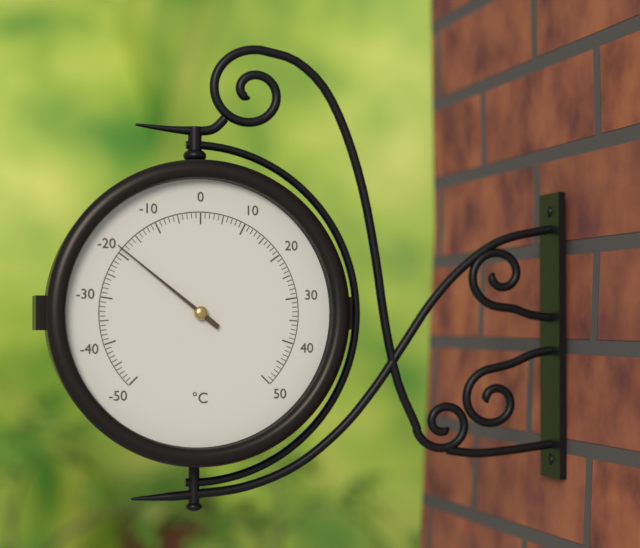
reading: -19 °C
